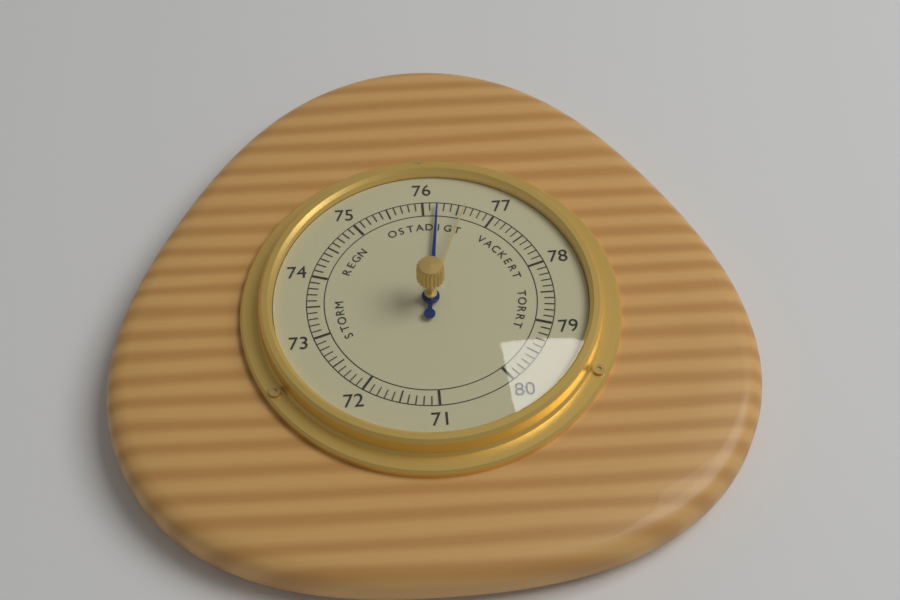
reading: 76.2 (no unit)
